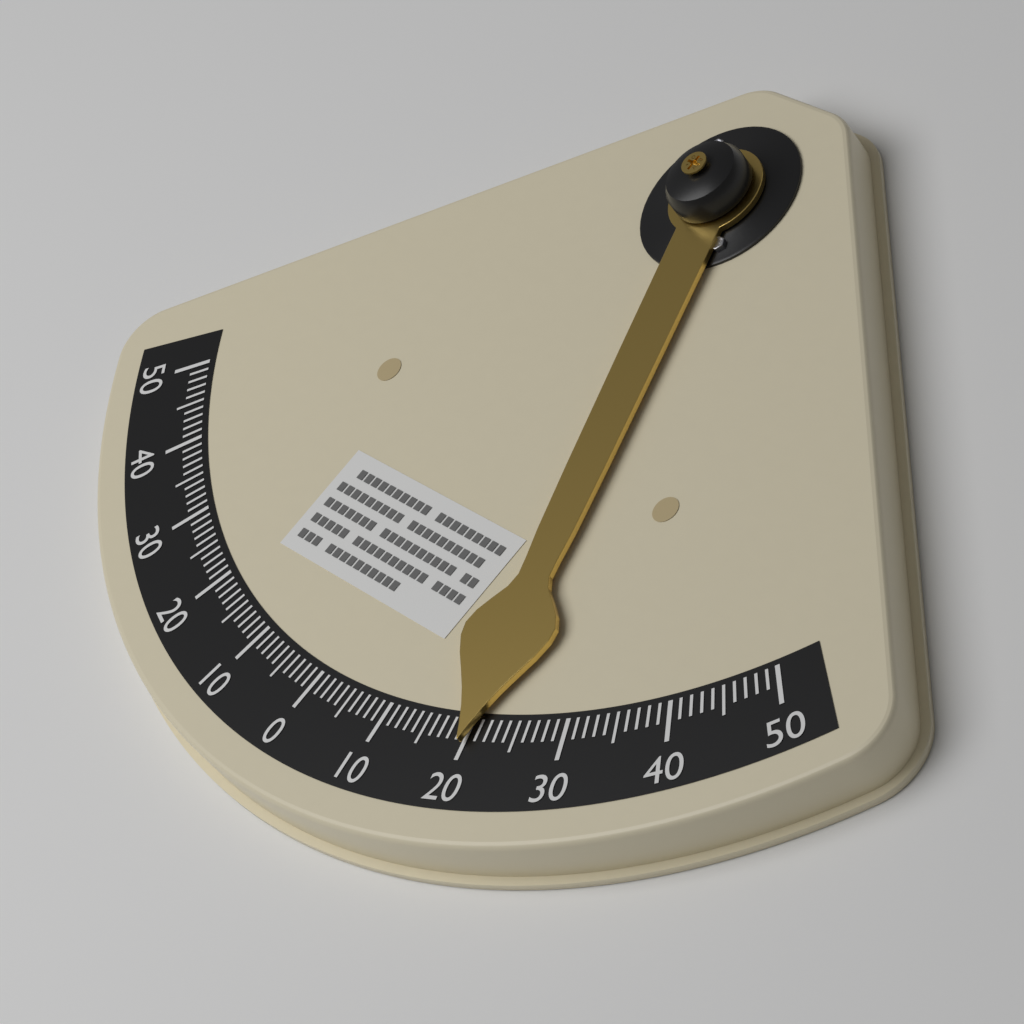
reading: 20 °
